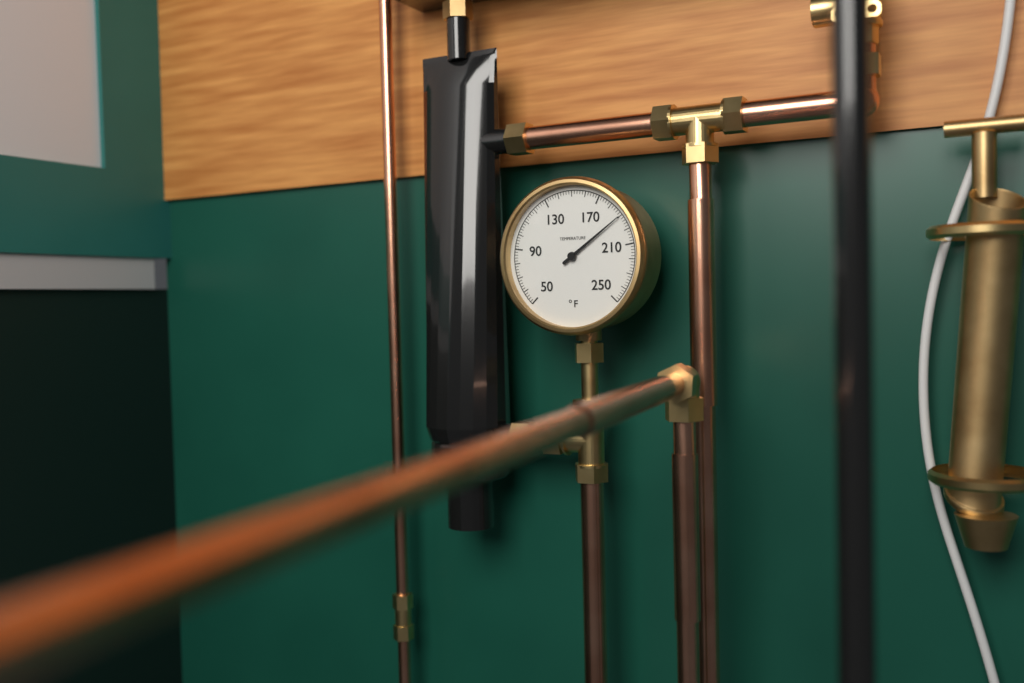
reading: 190 °F
